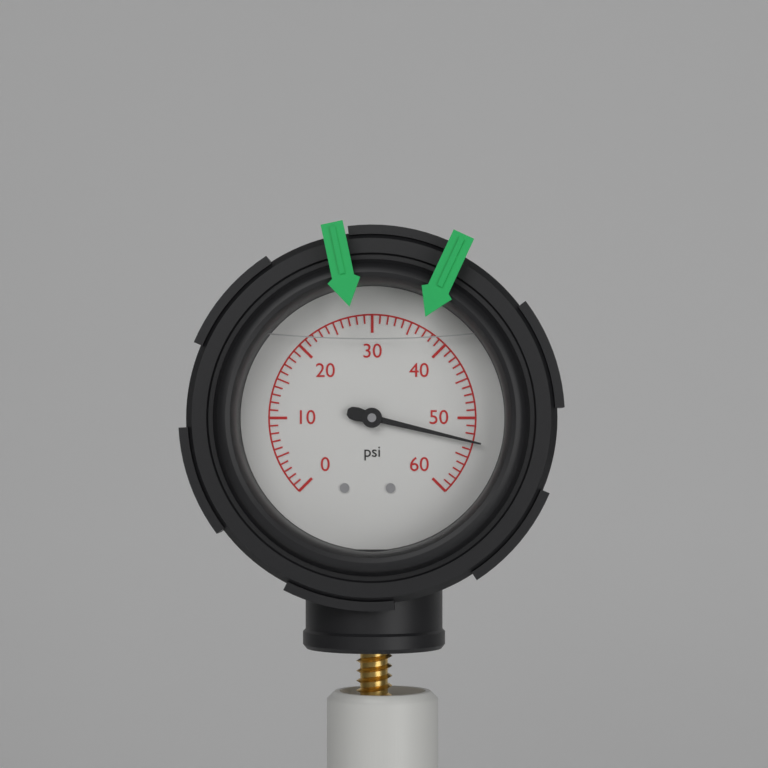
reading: 53 psi
